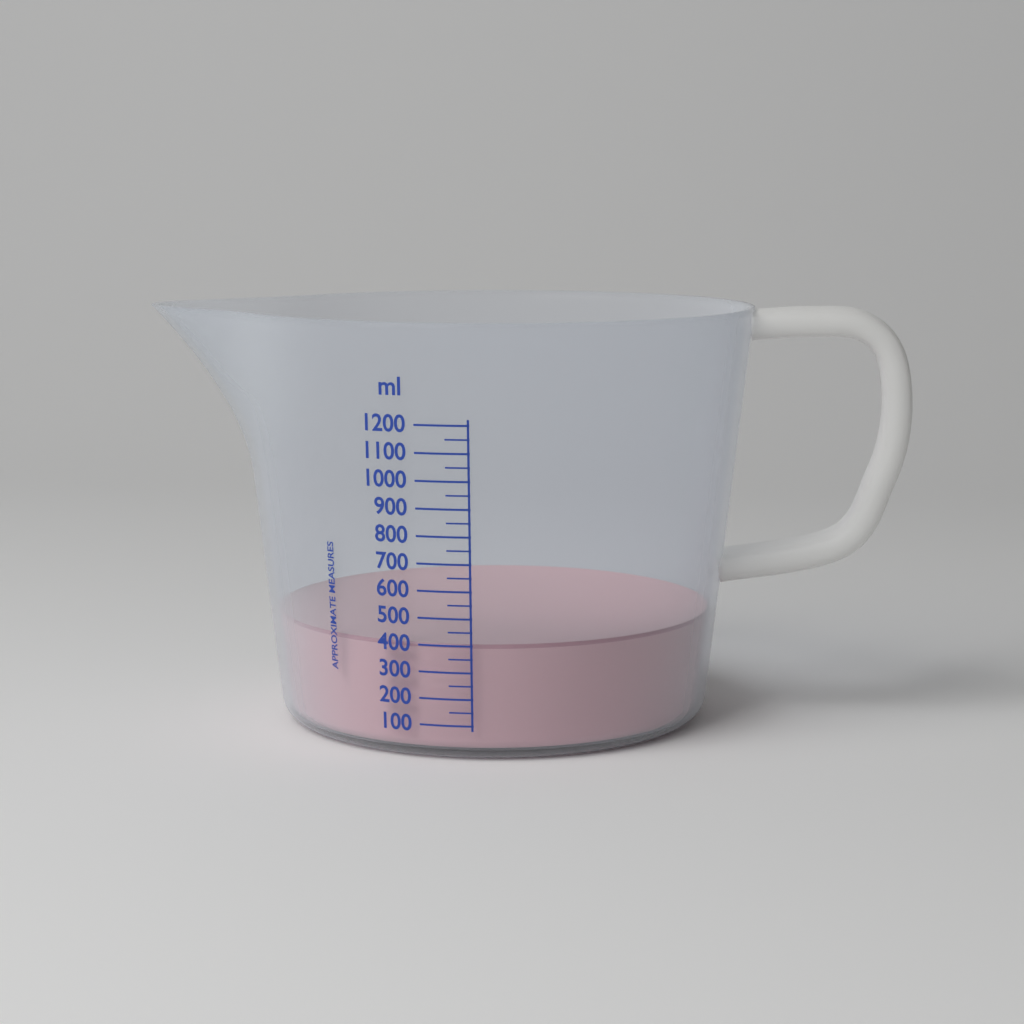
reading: 400 ml
